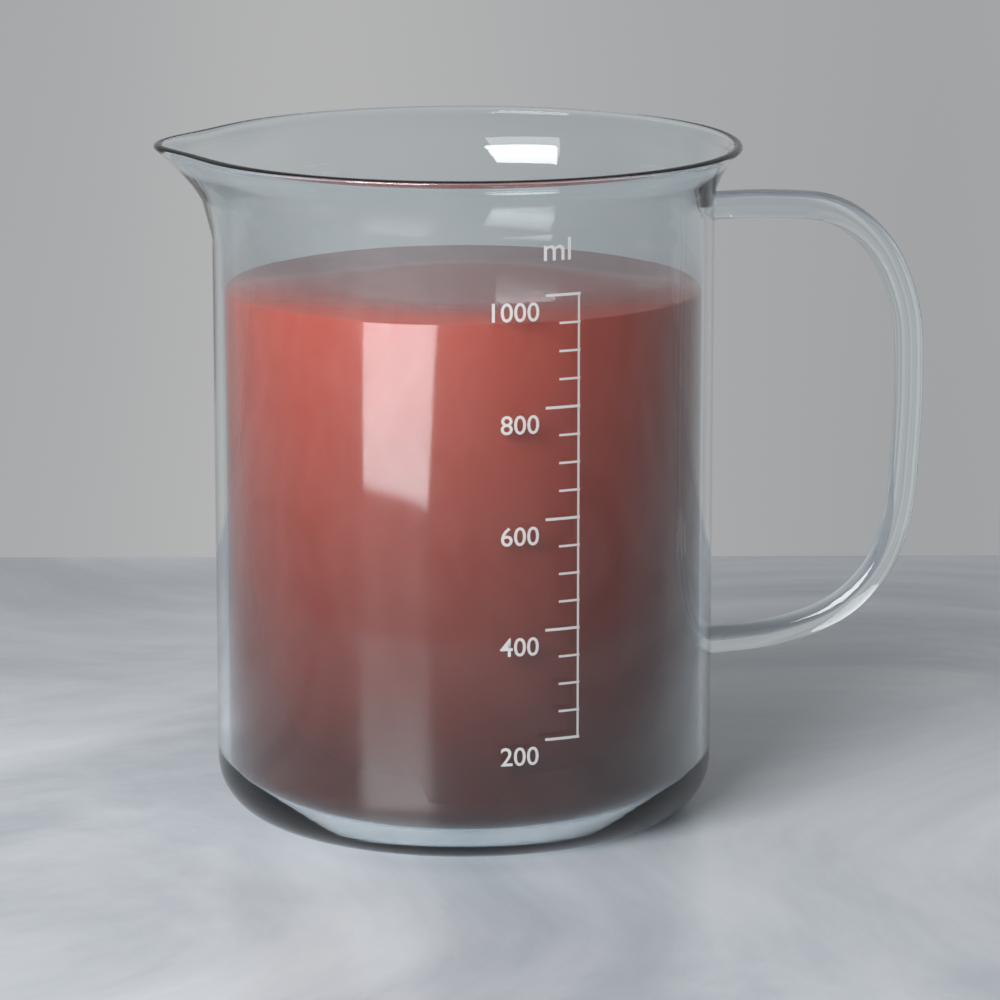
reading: 950 ml
